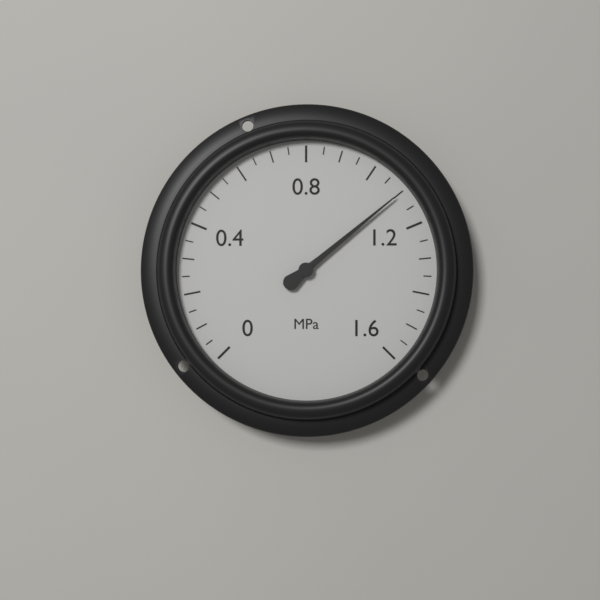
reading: 1.10 MPa
